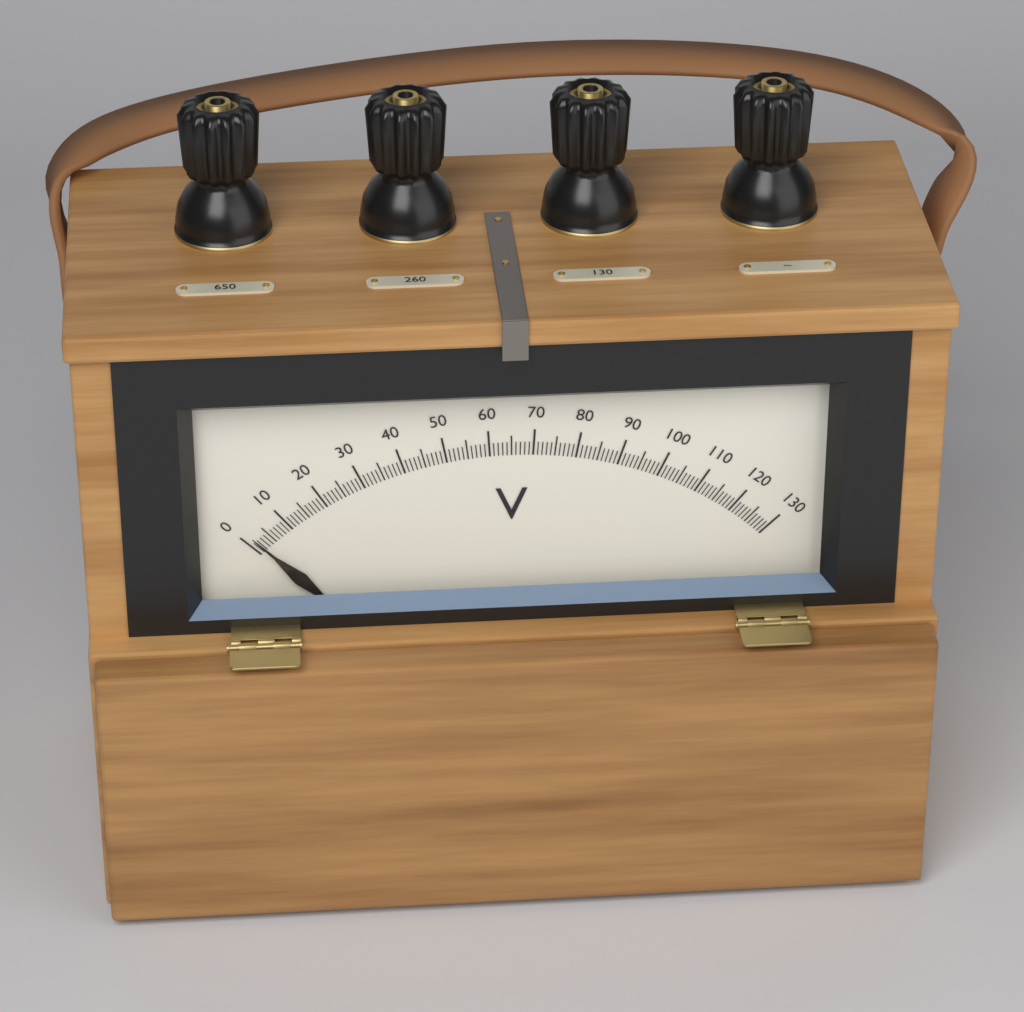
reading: 2 V
